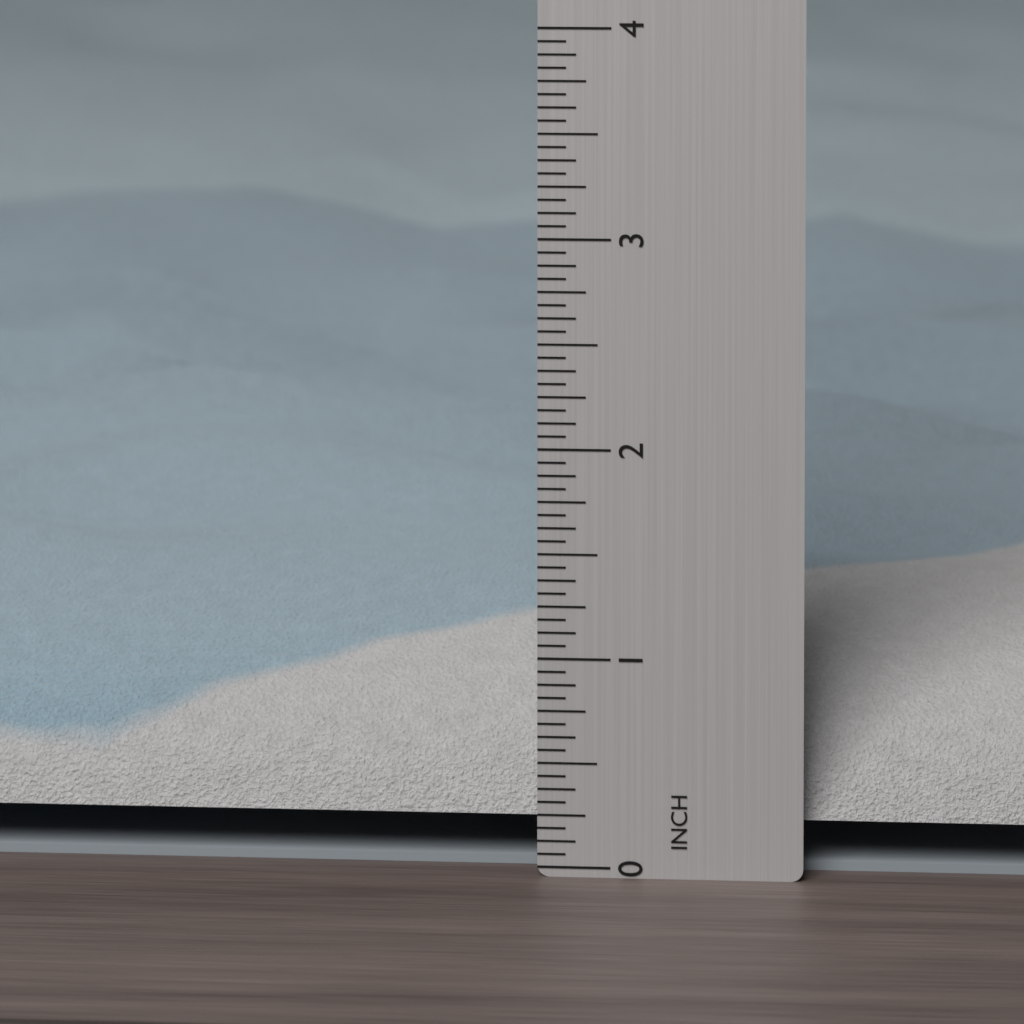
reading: 1.3750 in
